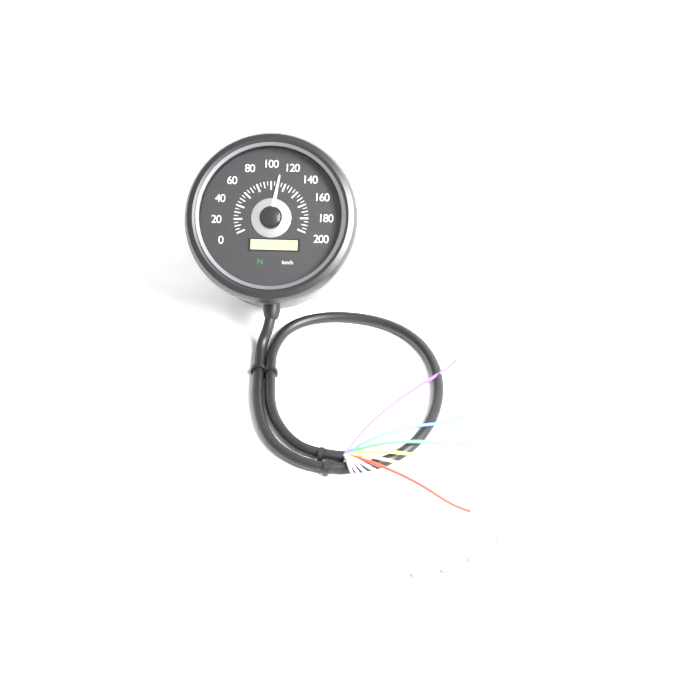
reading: 110 km/h
